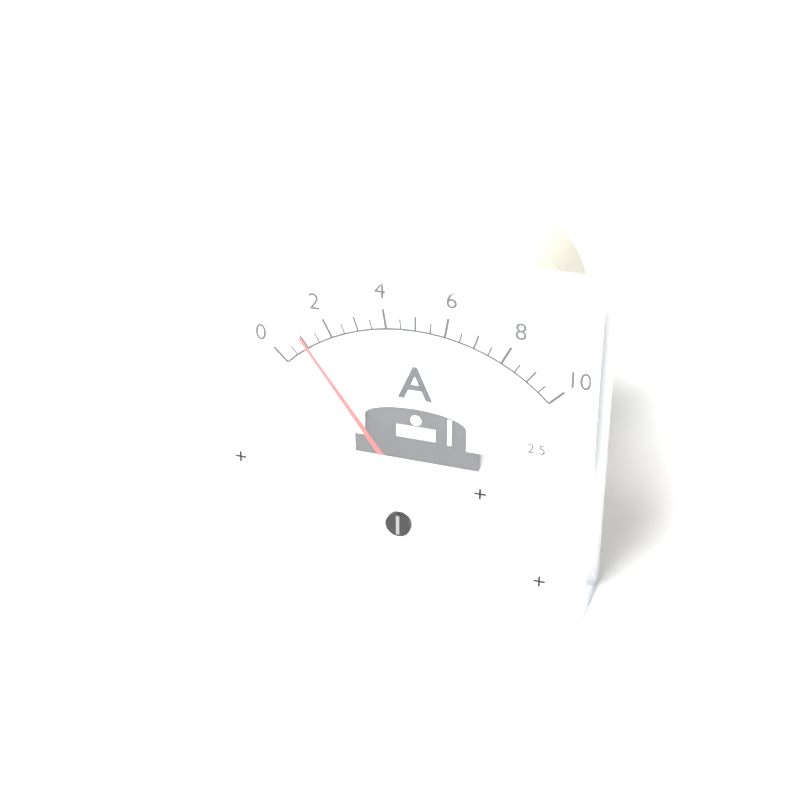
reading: 1.0 A
